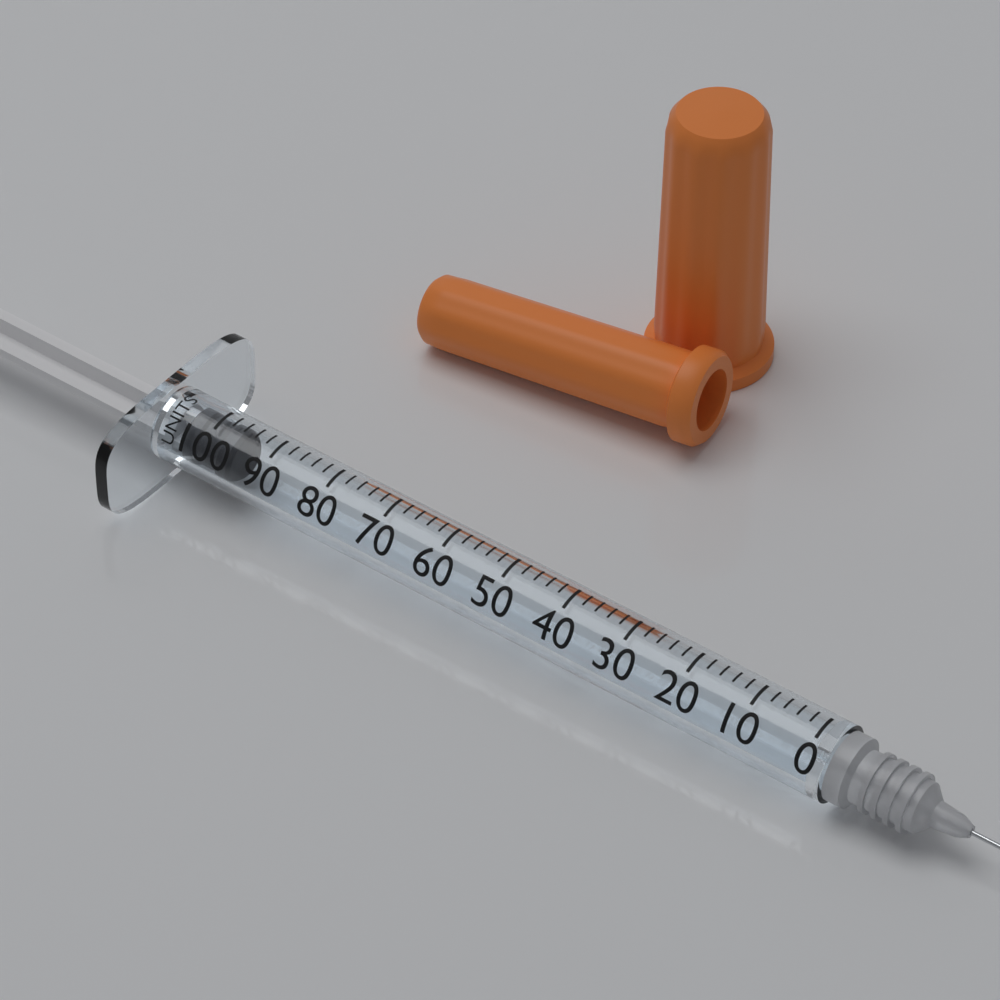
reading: 96 units
